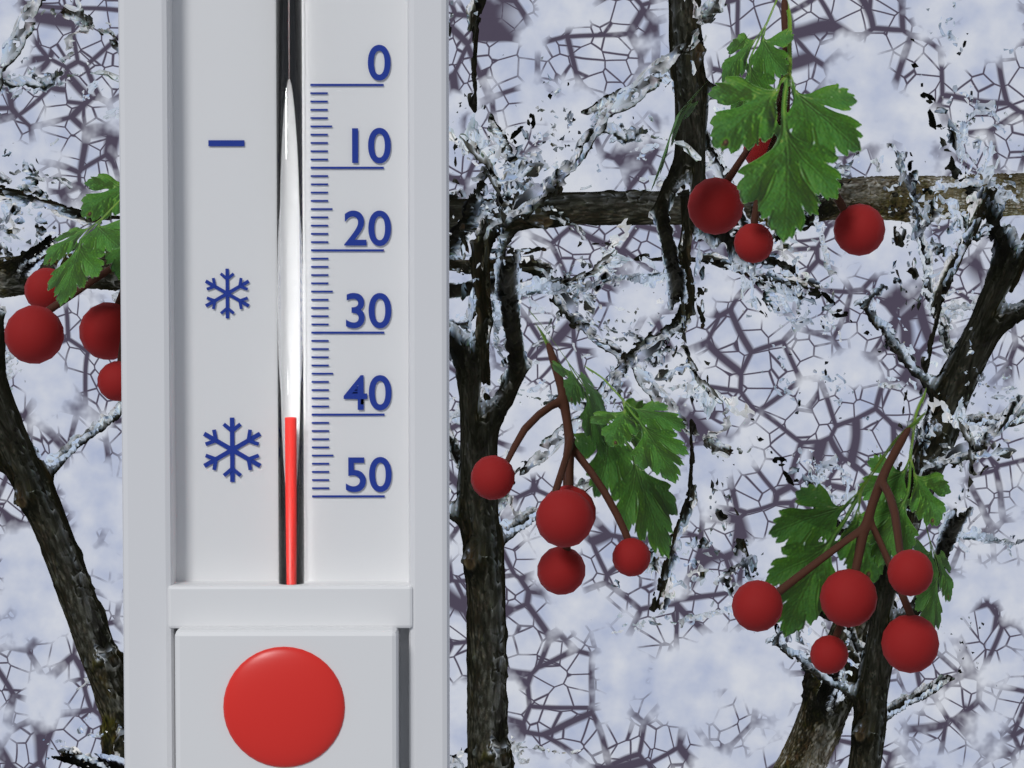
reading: 40 (no unit)
